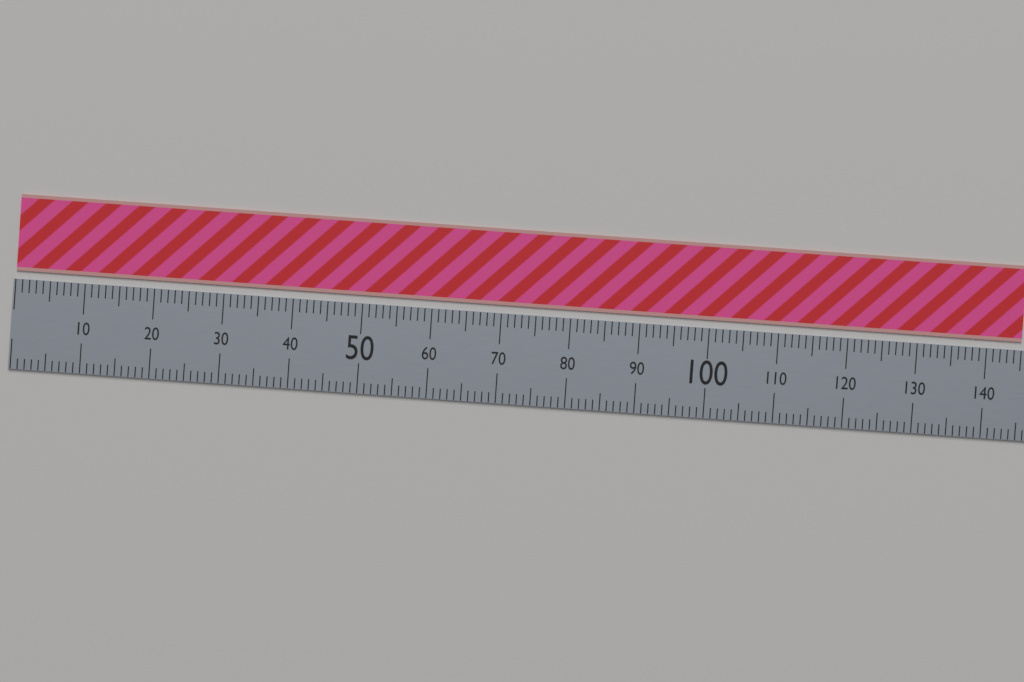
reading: 145 (no unit)
